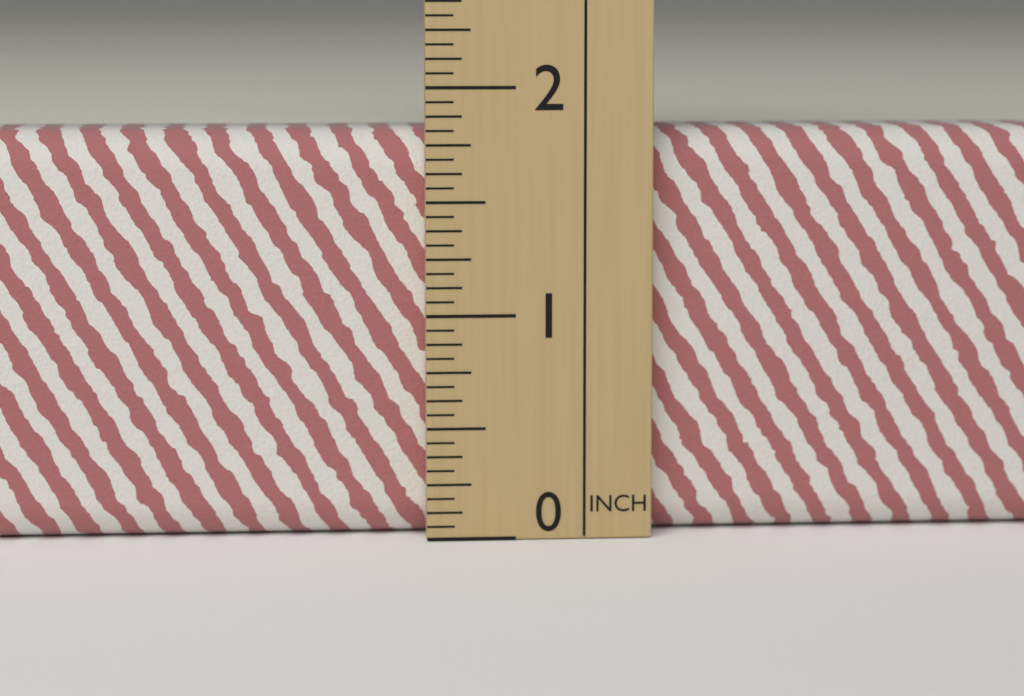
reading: 1.8125 in
